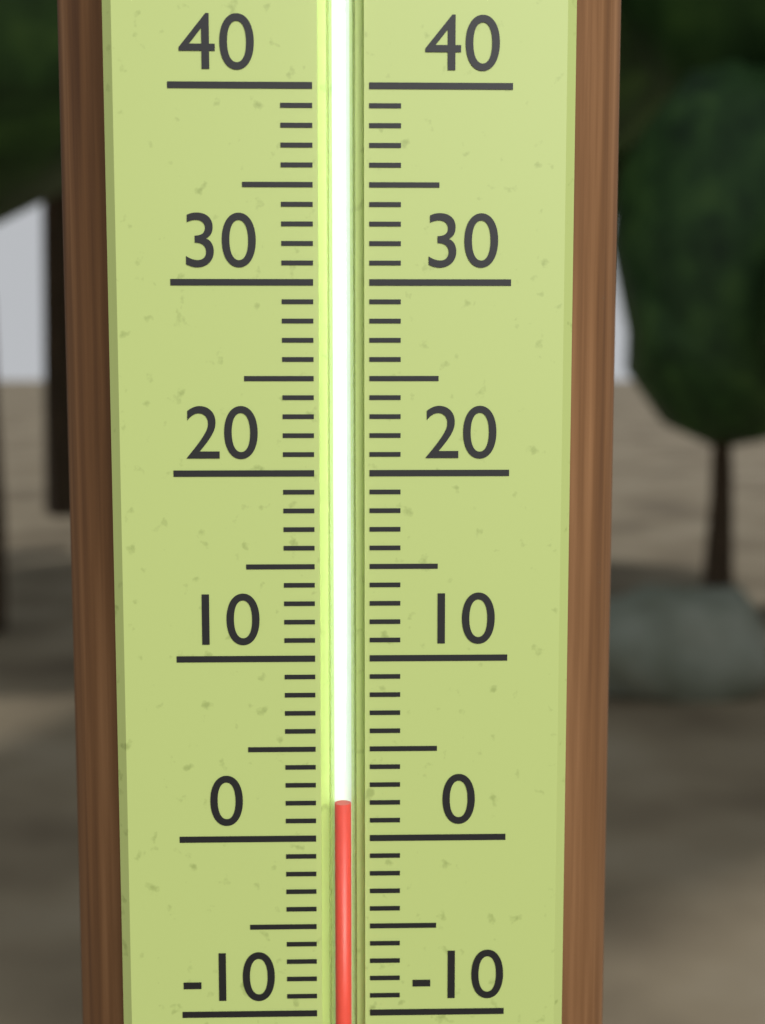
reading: 2 (no unit)
